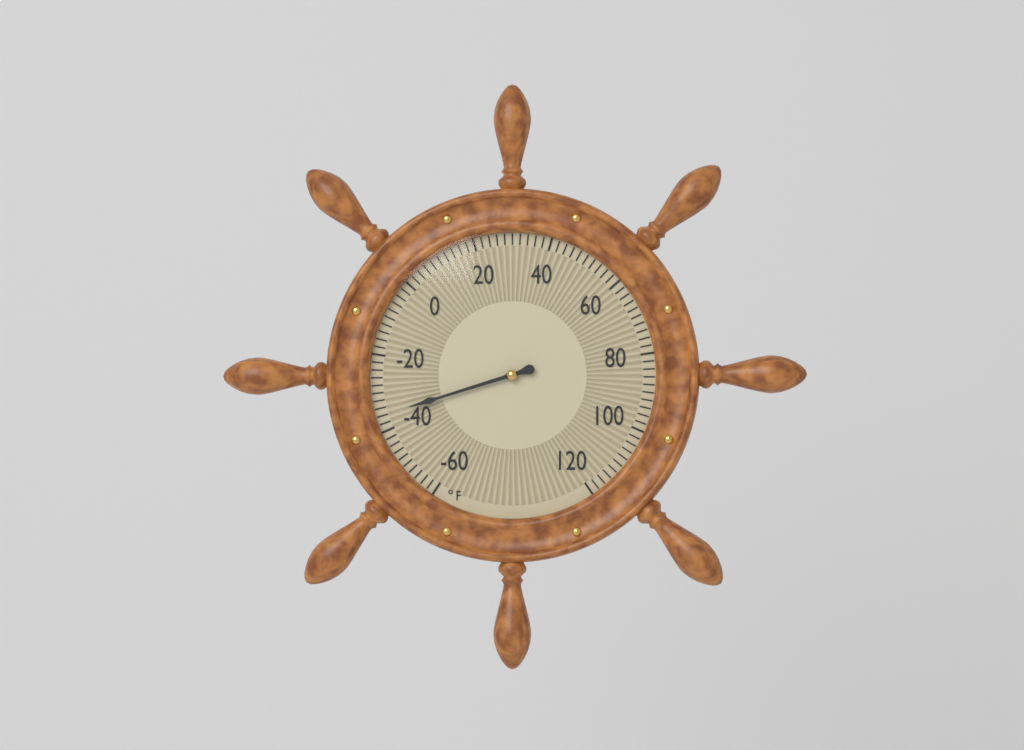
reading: -36 °F
